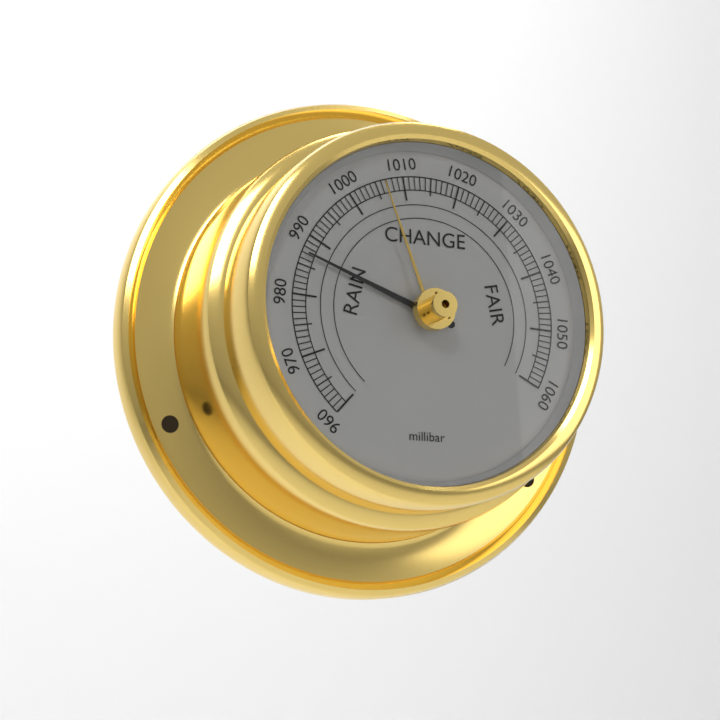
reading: 987 millibar
